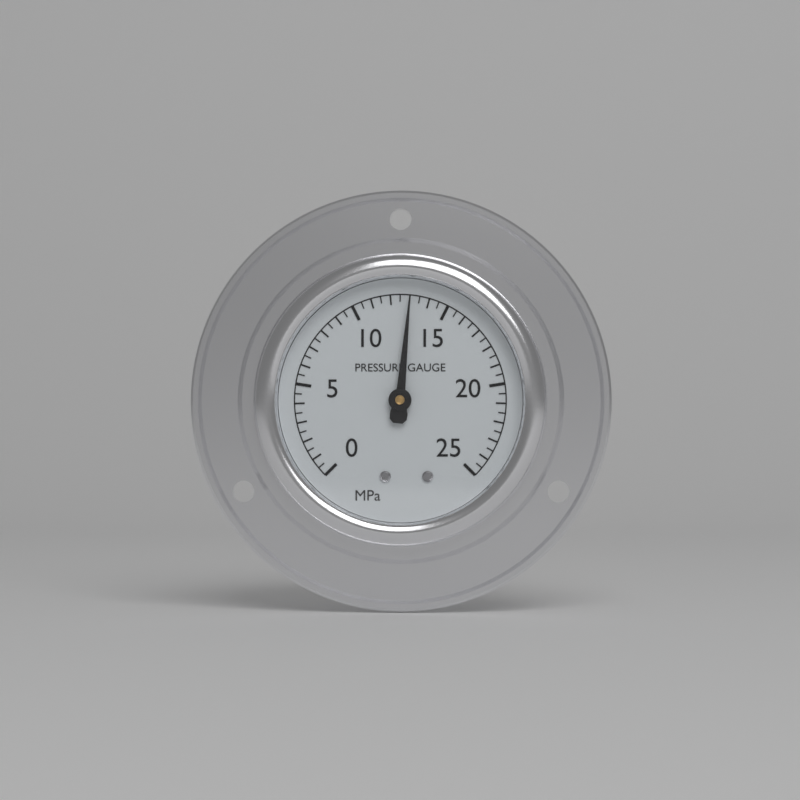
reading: 13.0 MPa
